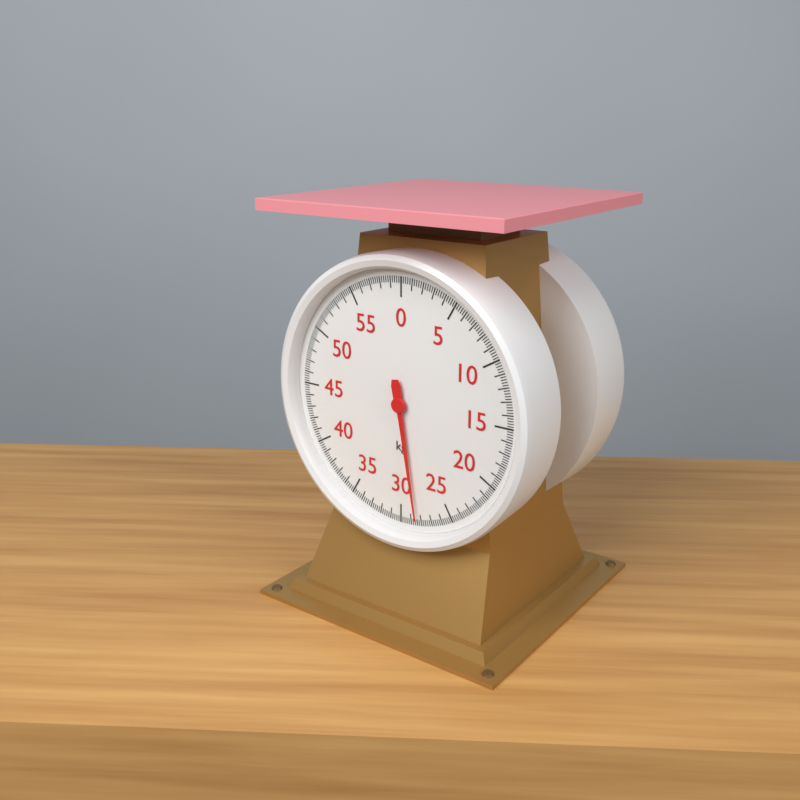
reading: 28.4 kg
